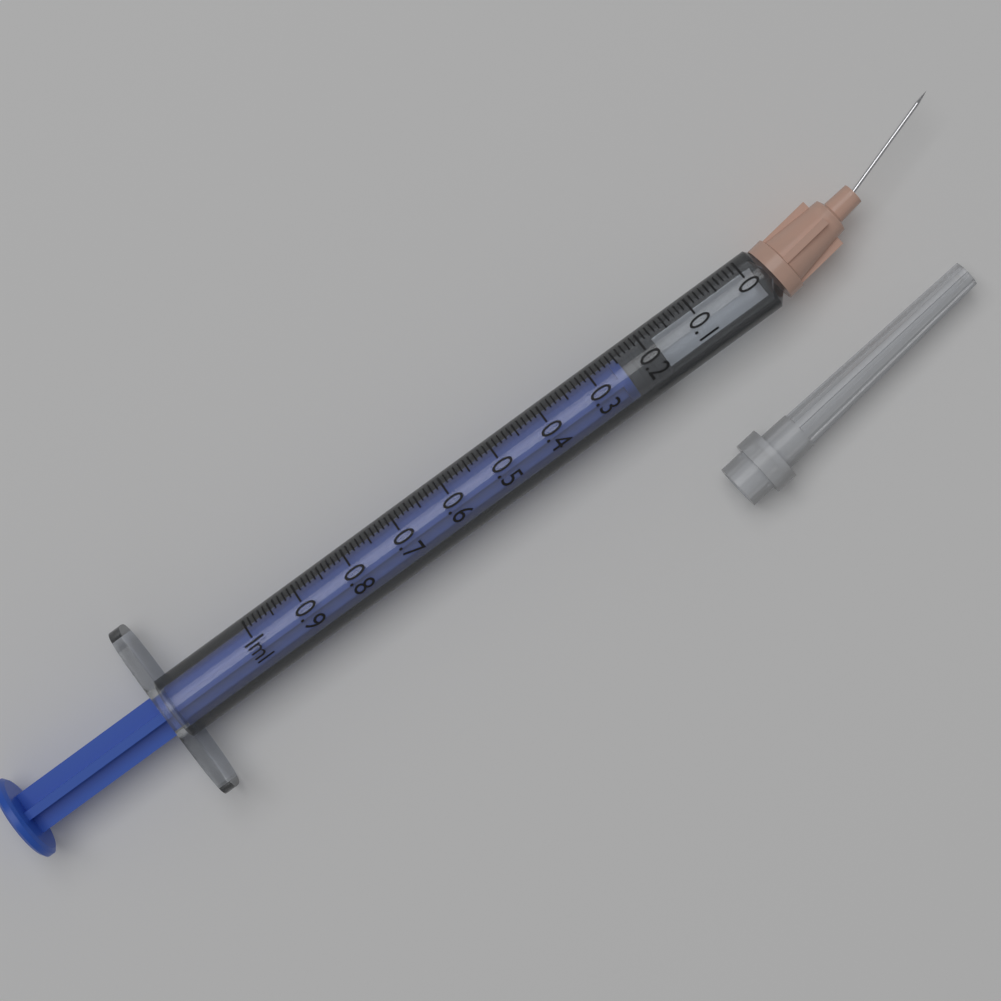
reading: 0.18 ml
